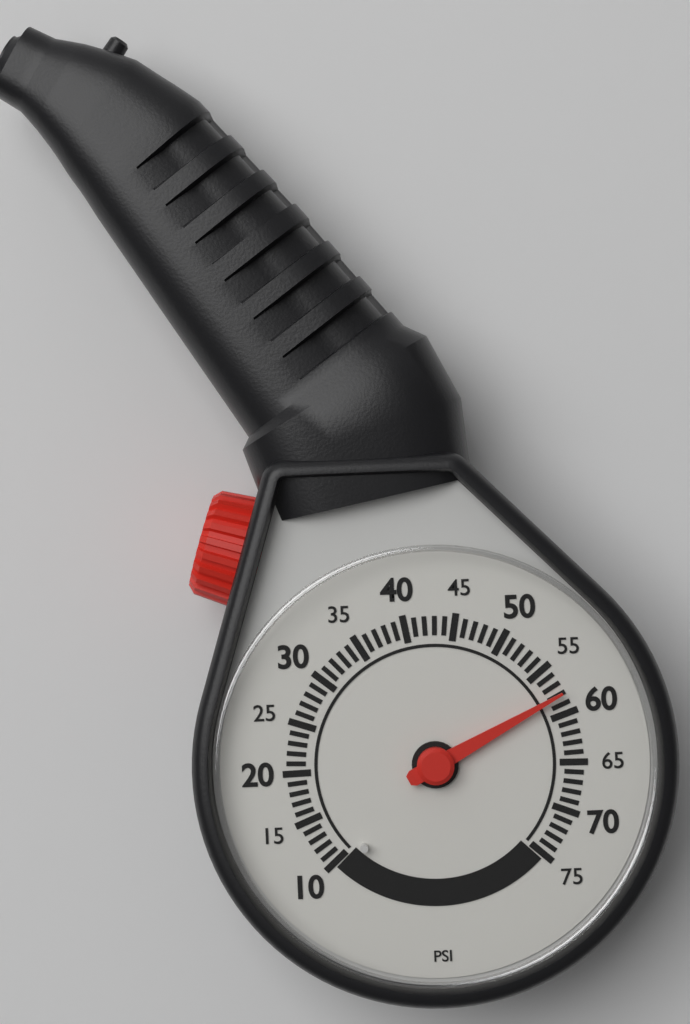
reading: 58 psi
